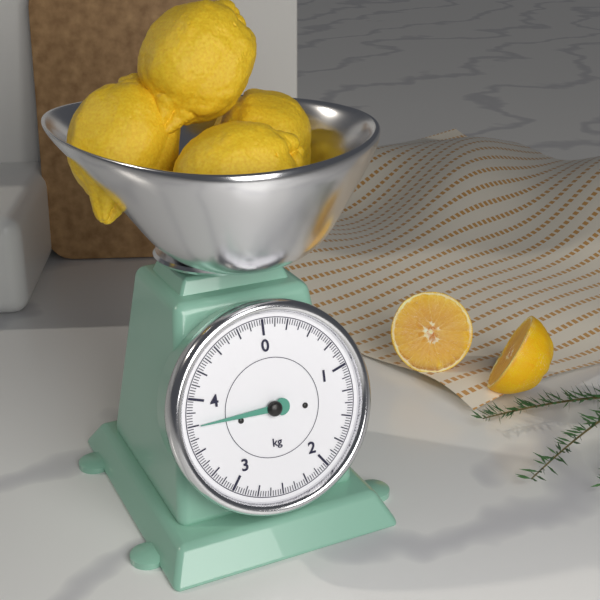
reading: 3.750 kg
